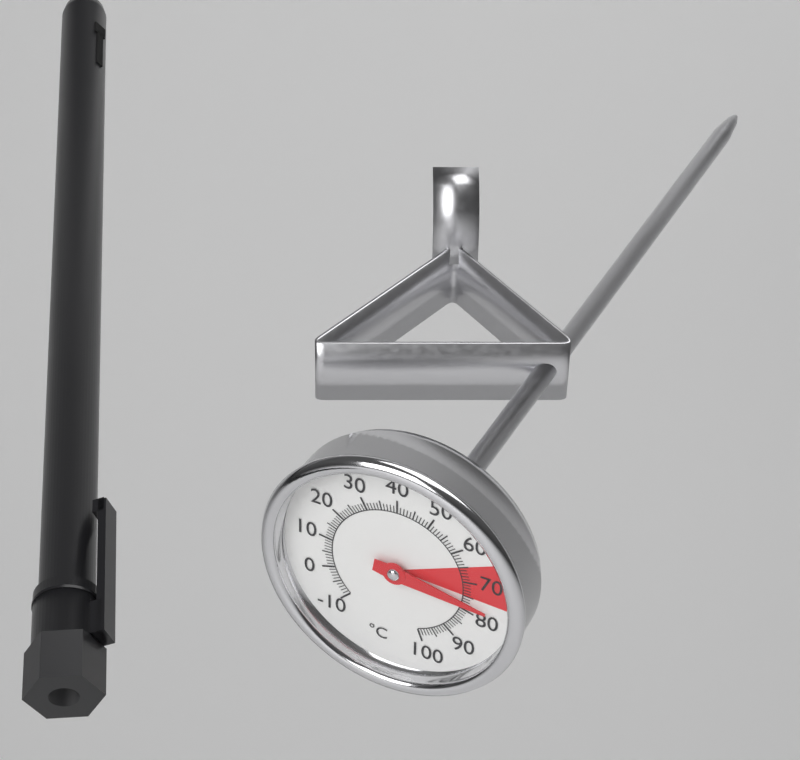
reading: 77 °C
